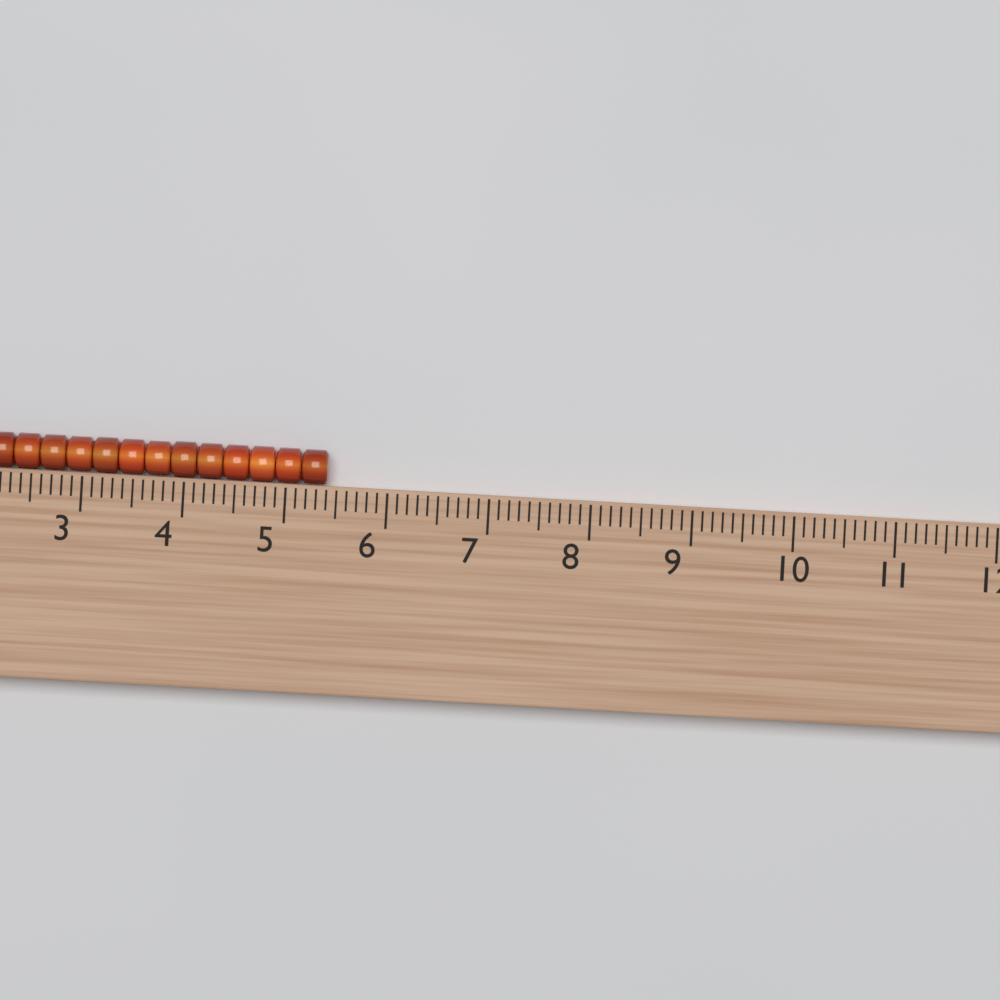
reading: 5.4 (no unit)
